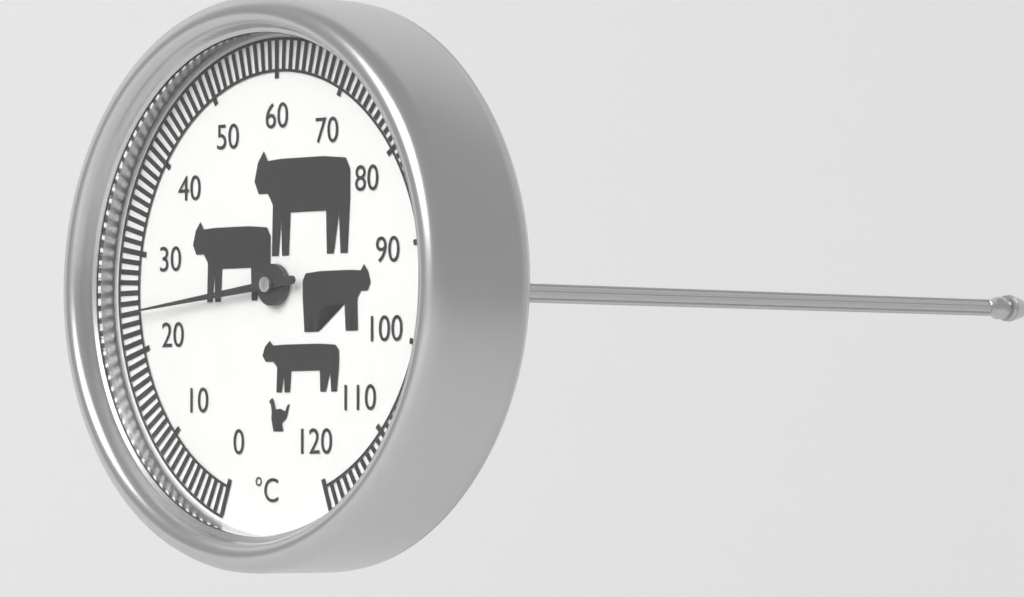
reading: 24 °C
